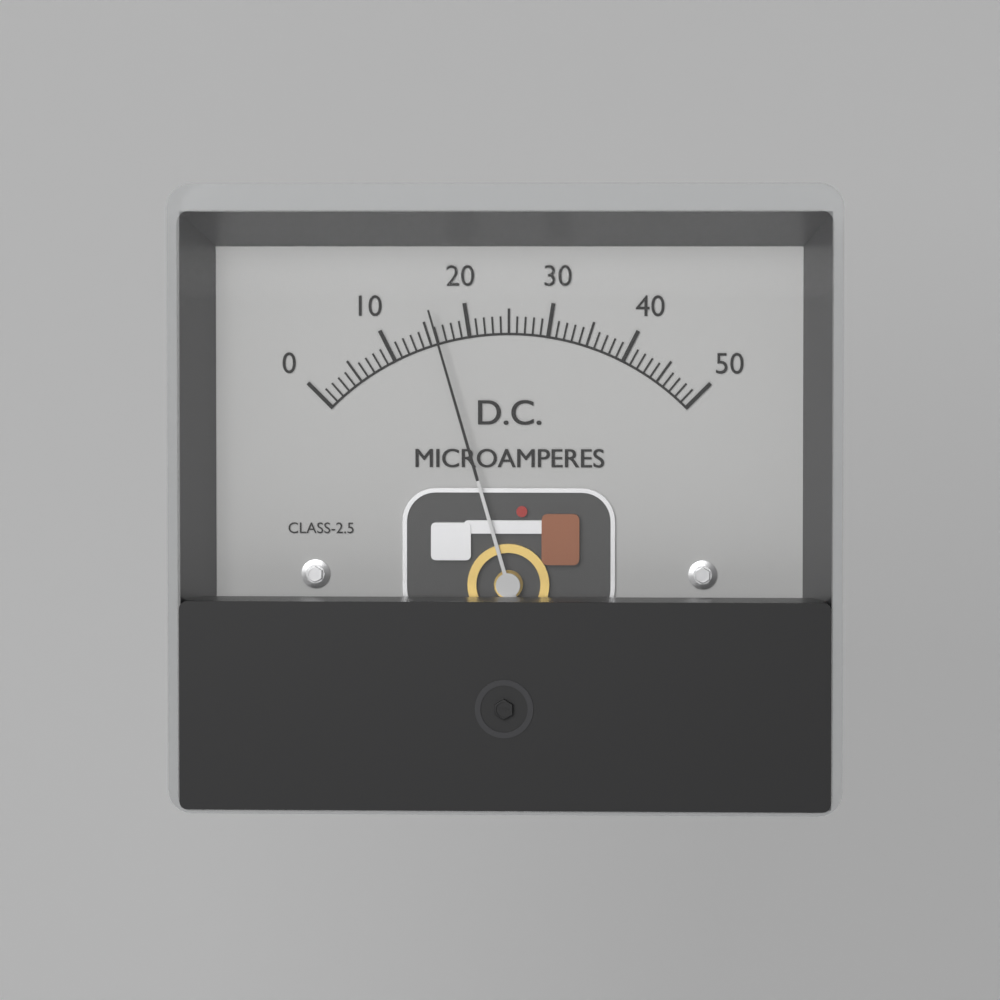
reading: 16 µA
